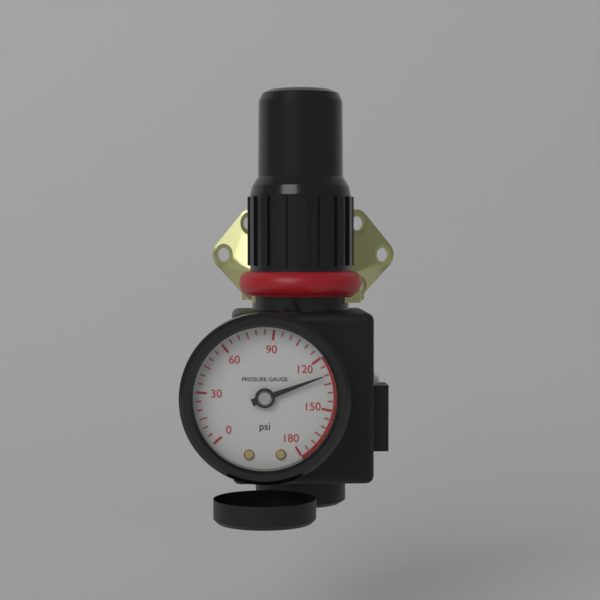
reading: 130 psi
